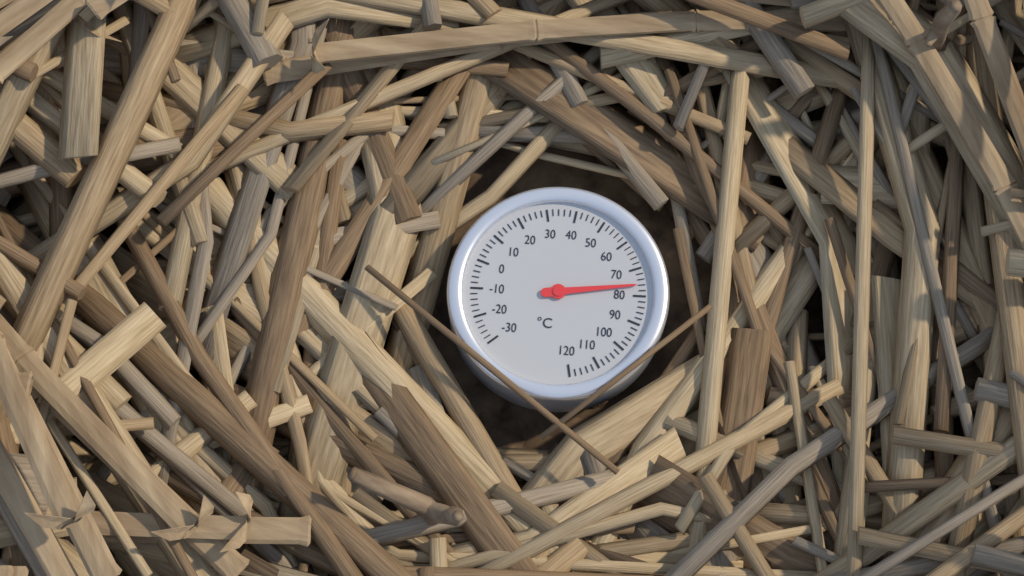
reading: 76 °C
